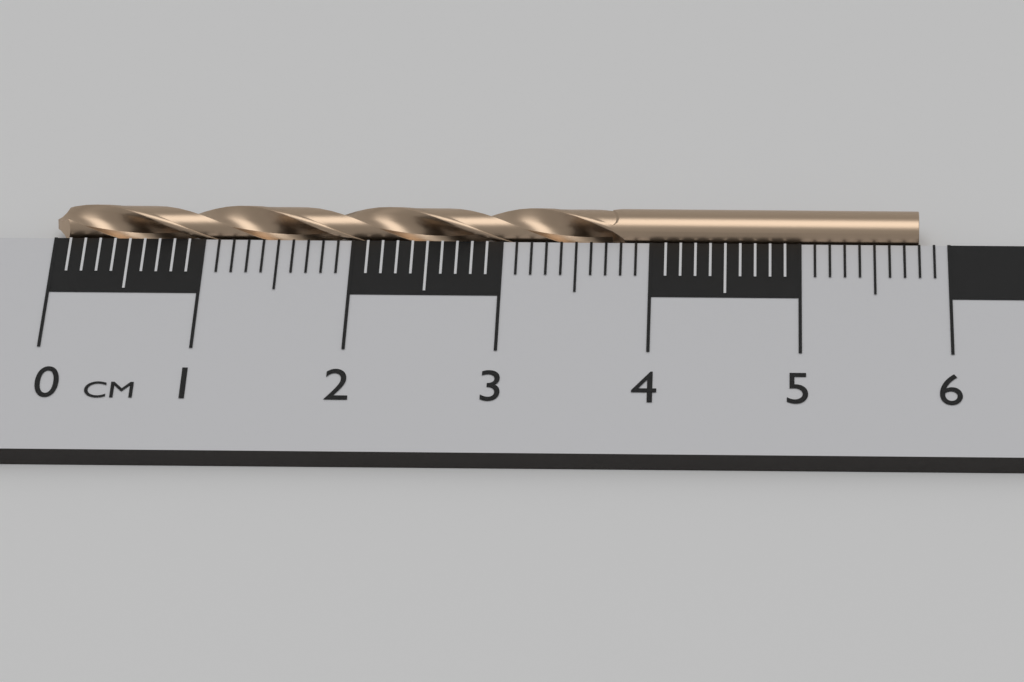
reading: 5.8 cm
